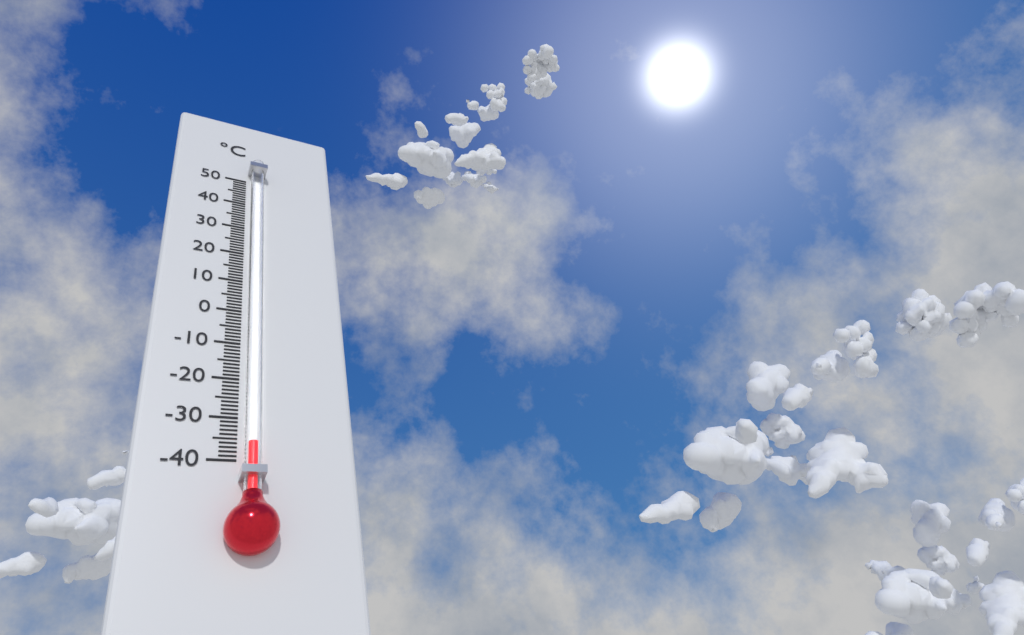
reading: -37 °C
